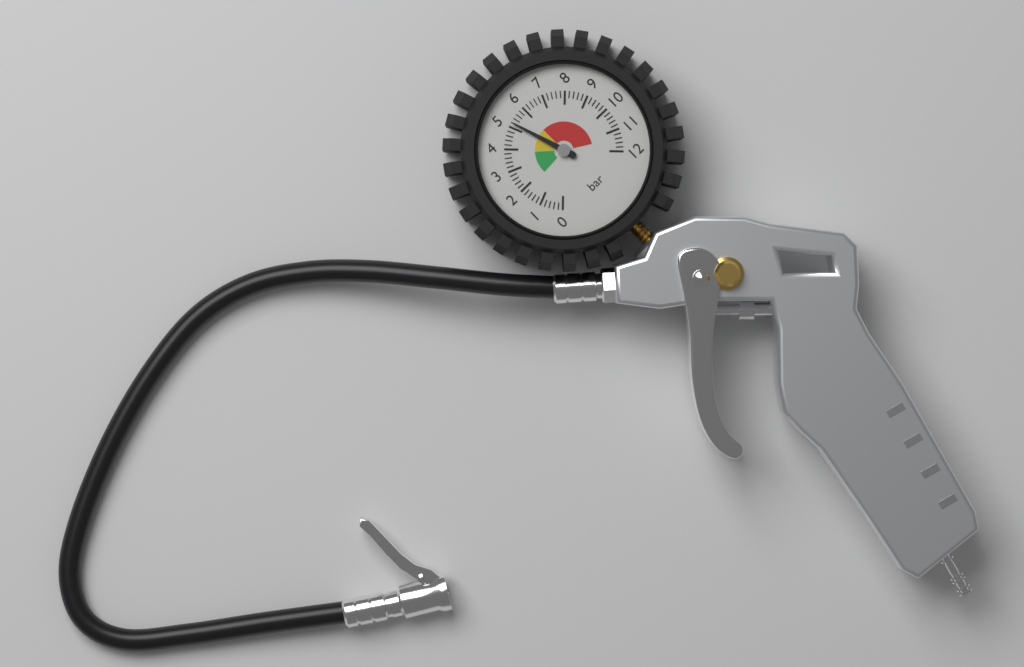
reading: 5.2 bar
